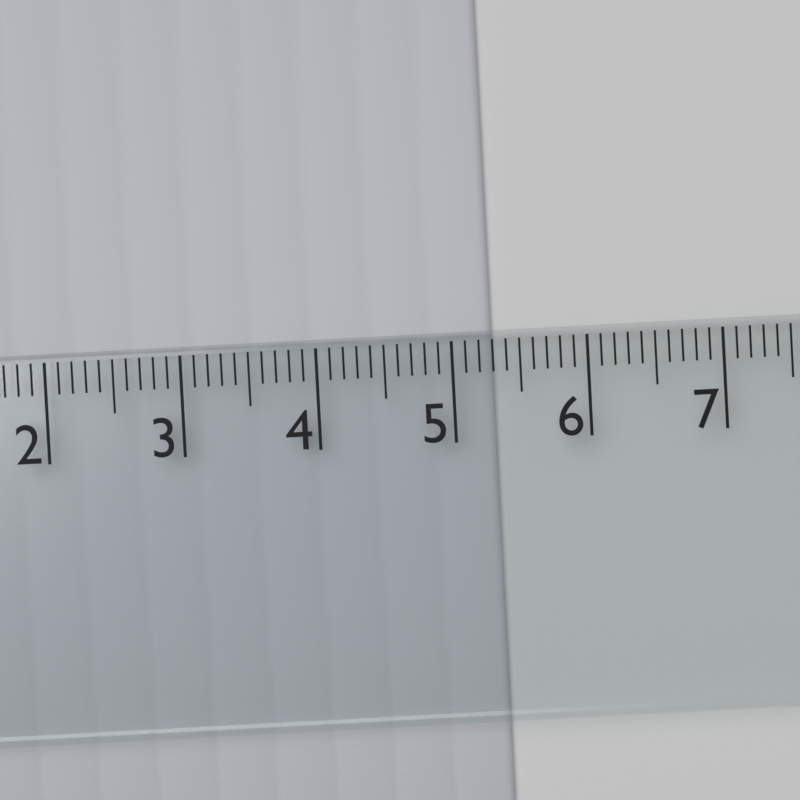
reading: 5.3 cm
